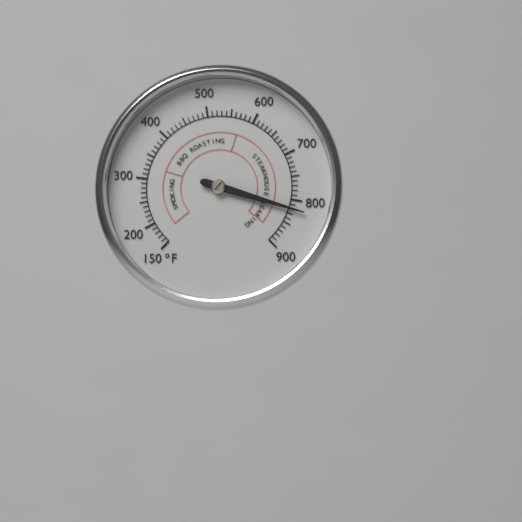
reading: 820 °F
